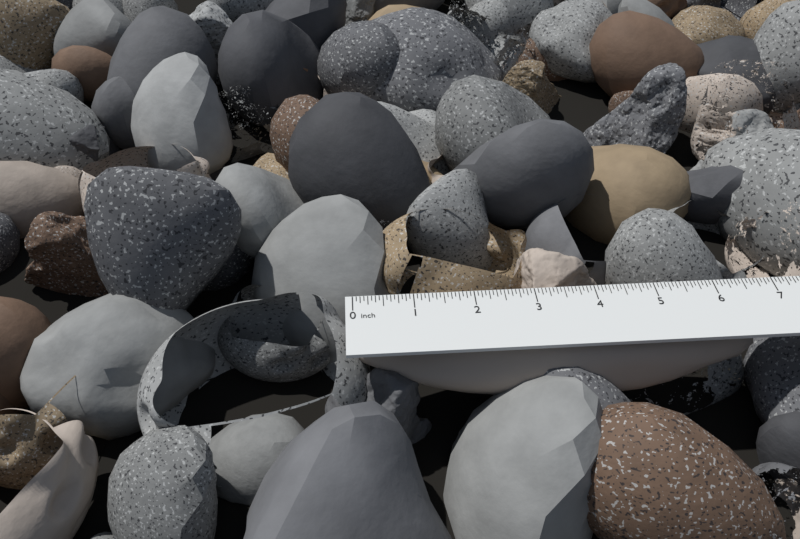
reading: 6.6875 in
